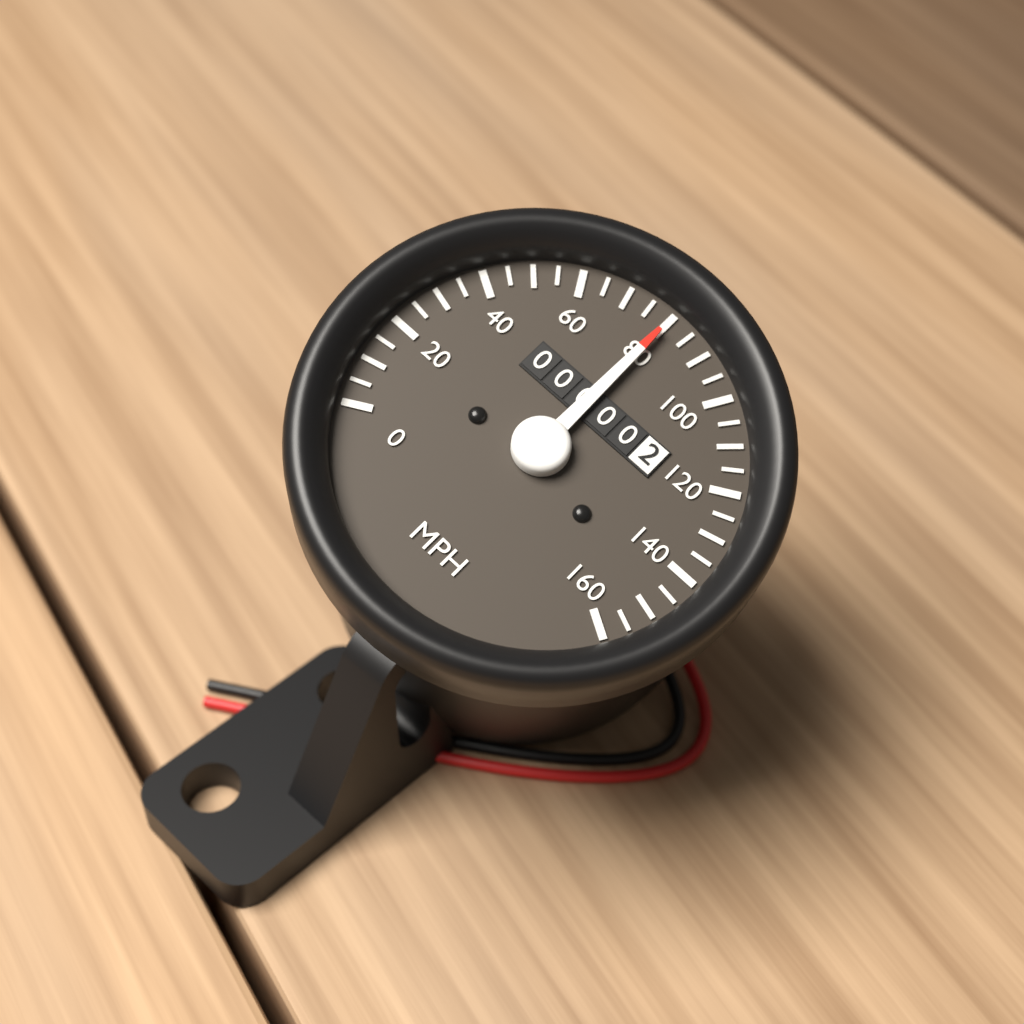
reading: 80 MPH
